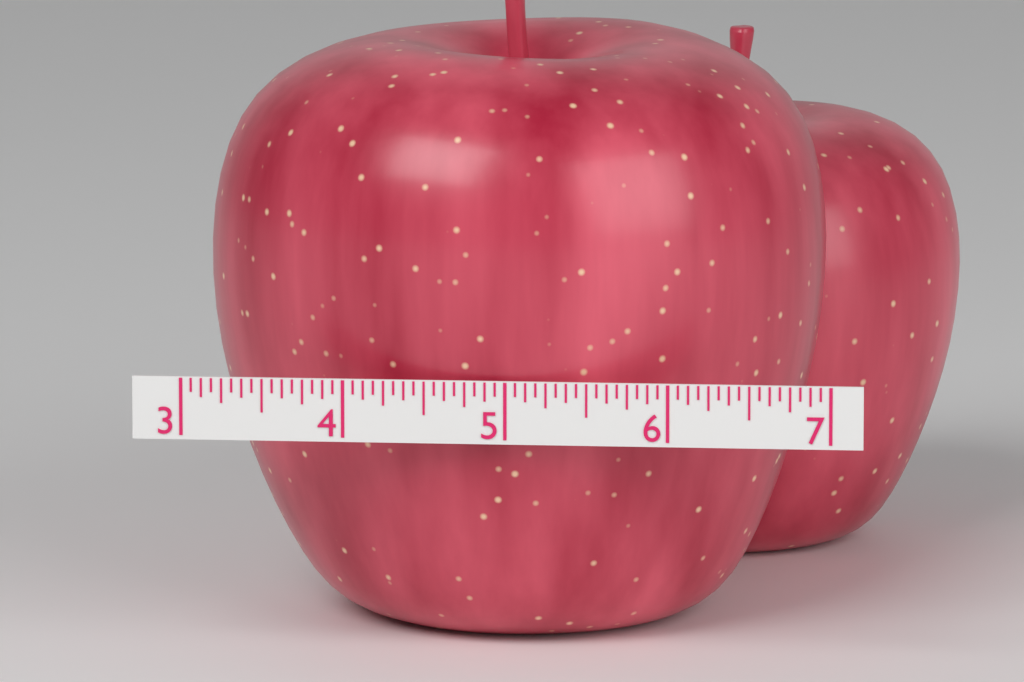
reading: 6.8750 (no unit)
